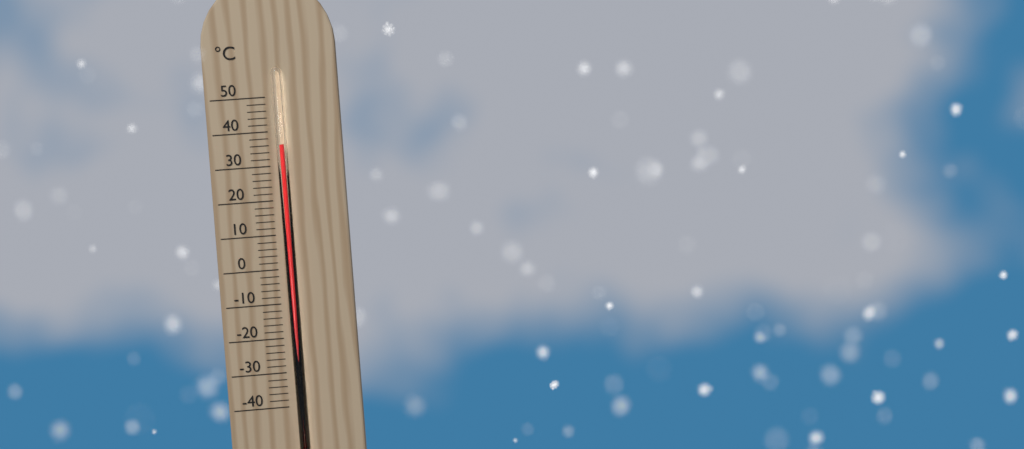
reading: 36 °C
